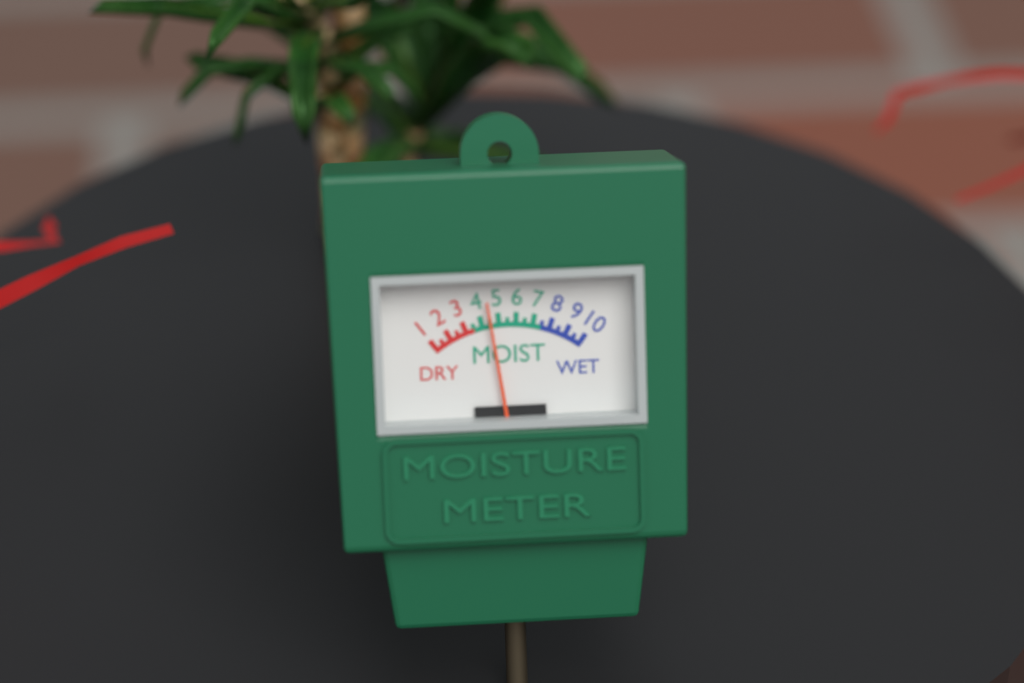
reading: 4.5 (no unit)
